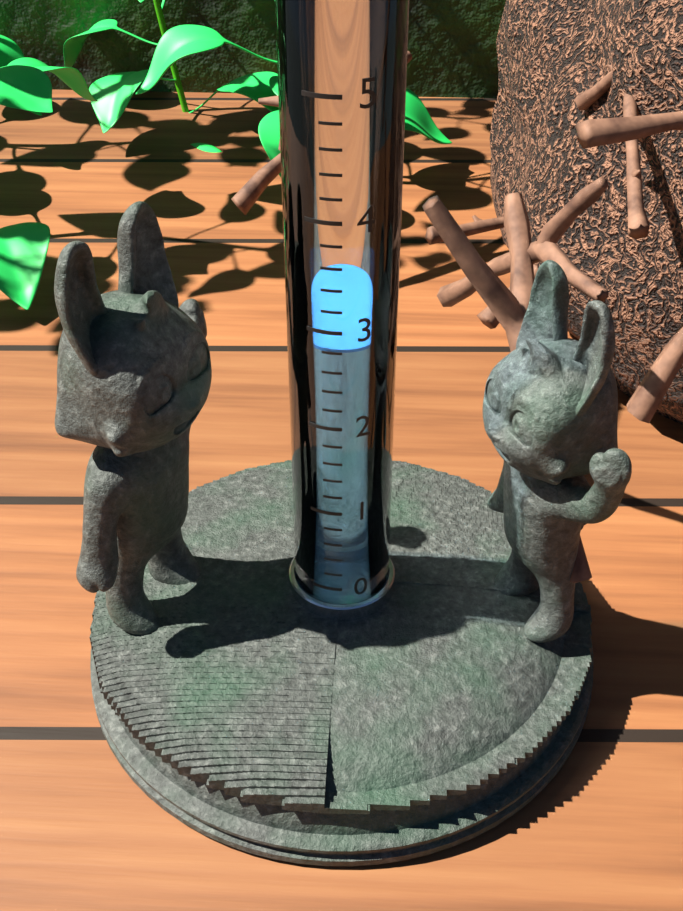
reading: 2.8 (no unit)
